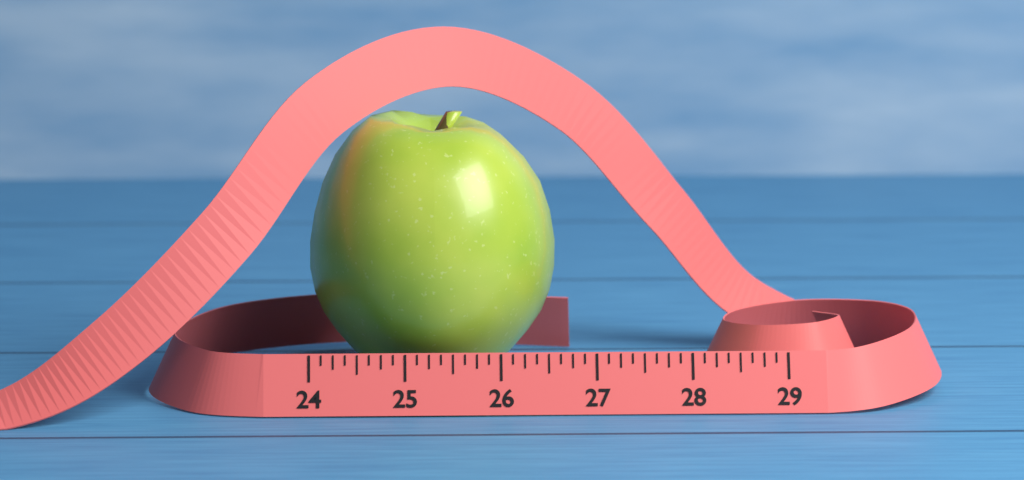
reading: 26.625 (no unit)
